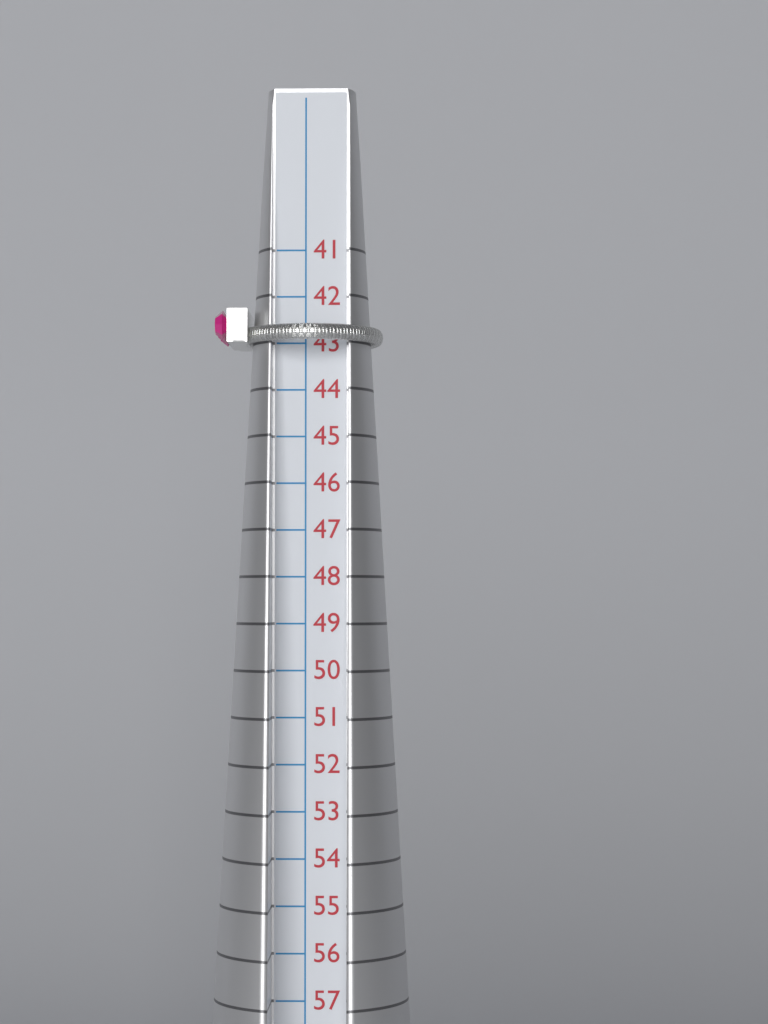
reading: 43 (no unit)
